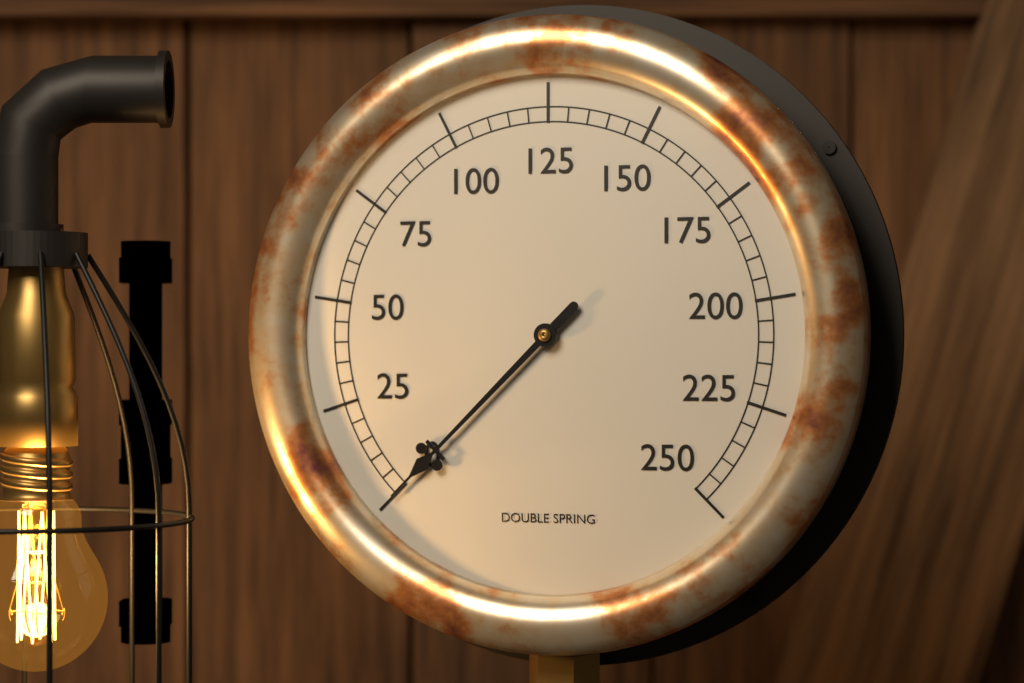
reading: 0 (no unit)
